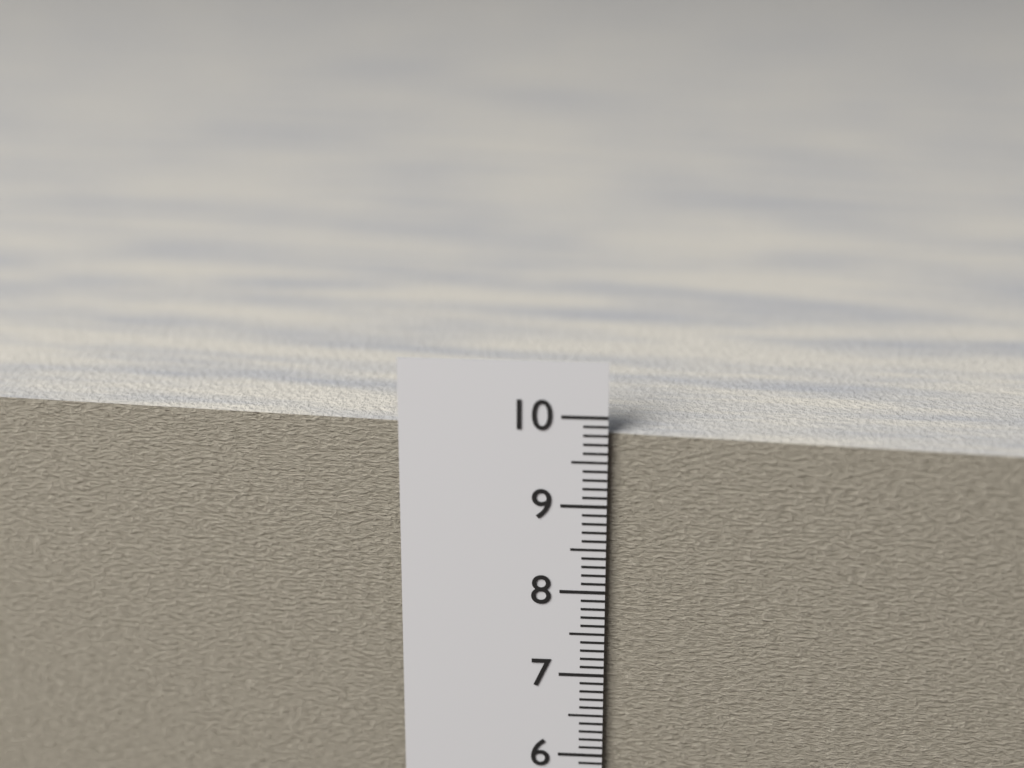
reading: 9.8 cm
